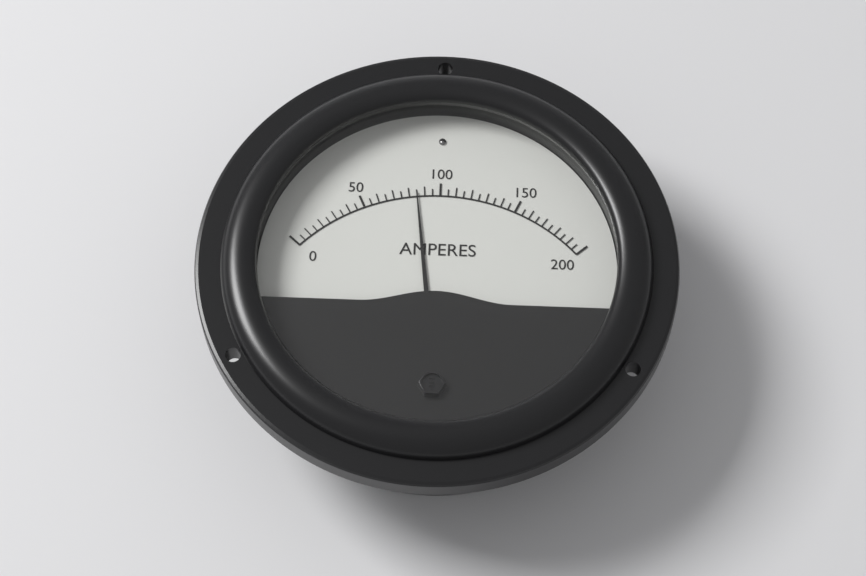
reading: 85 A
